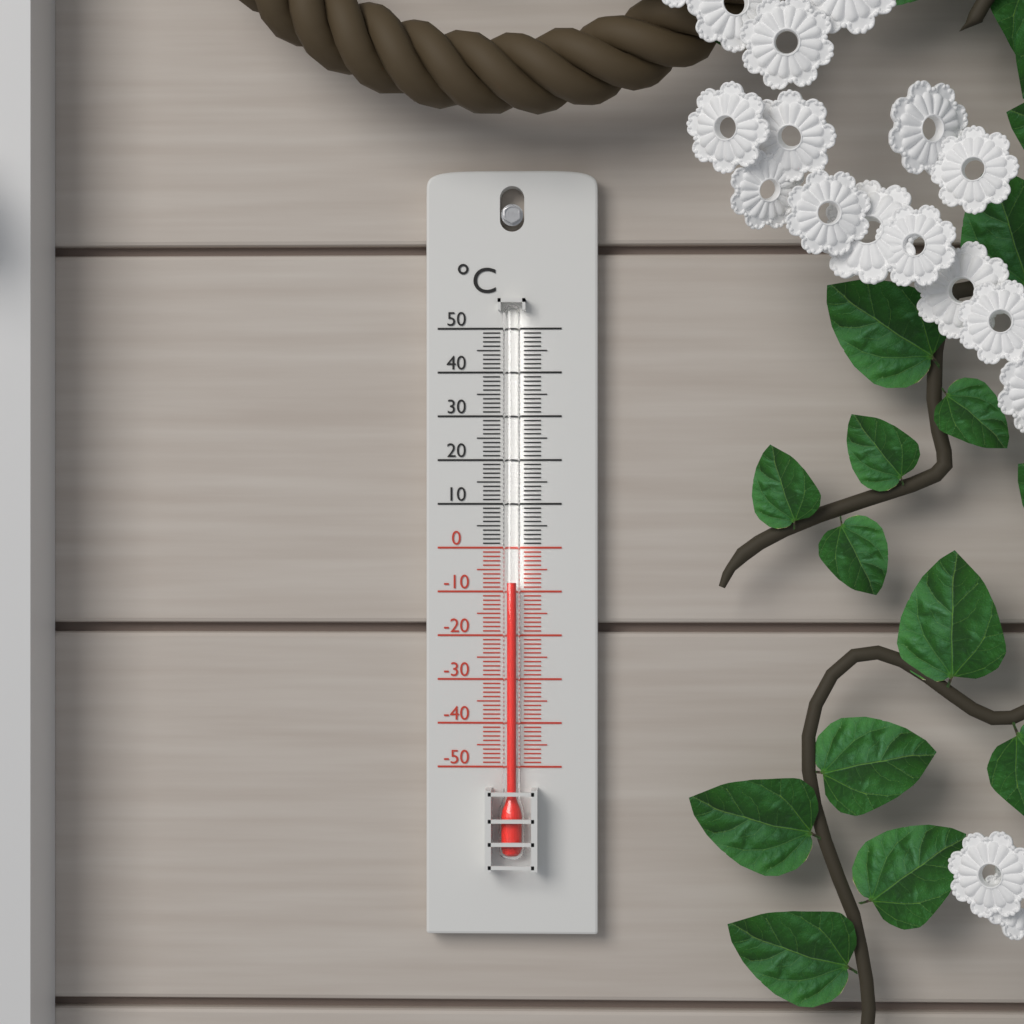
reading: -8 °C
